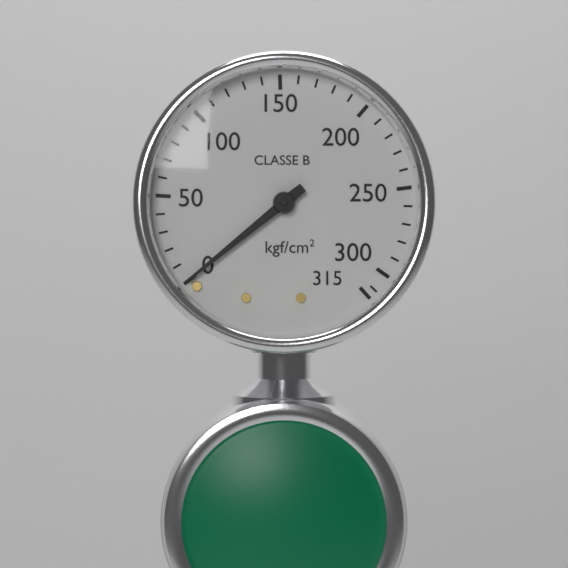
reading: 0 kgf/cm²
